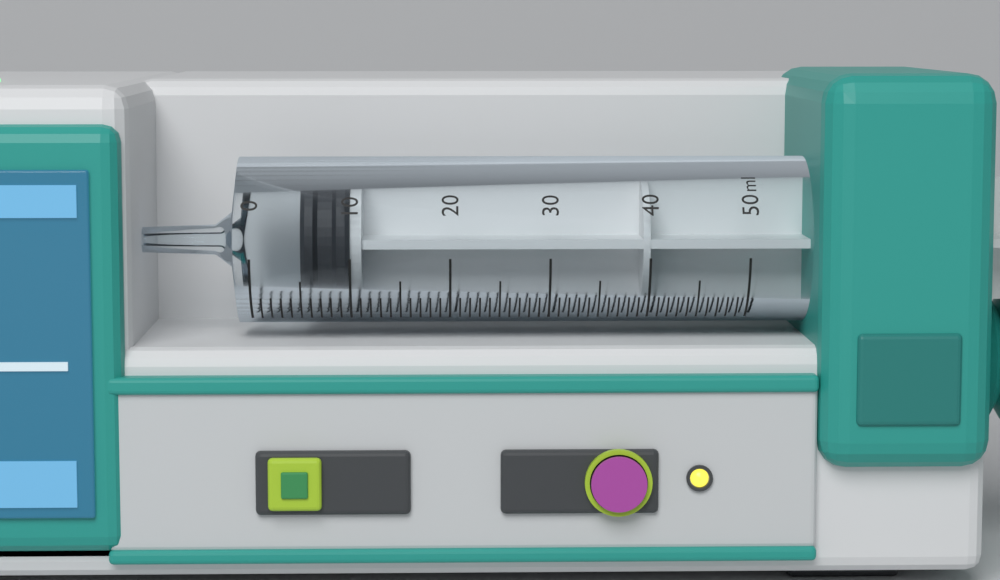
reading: 5 ml
